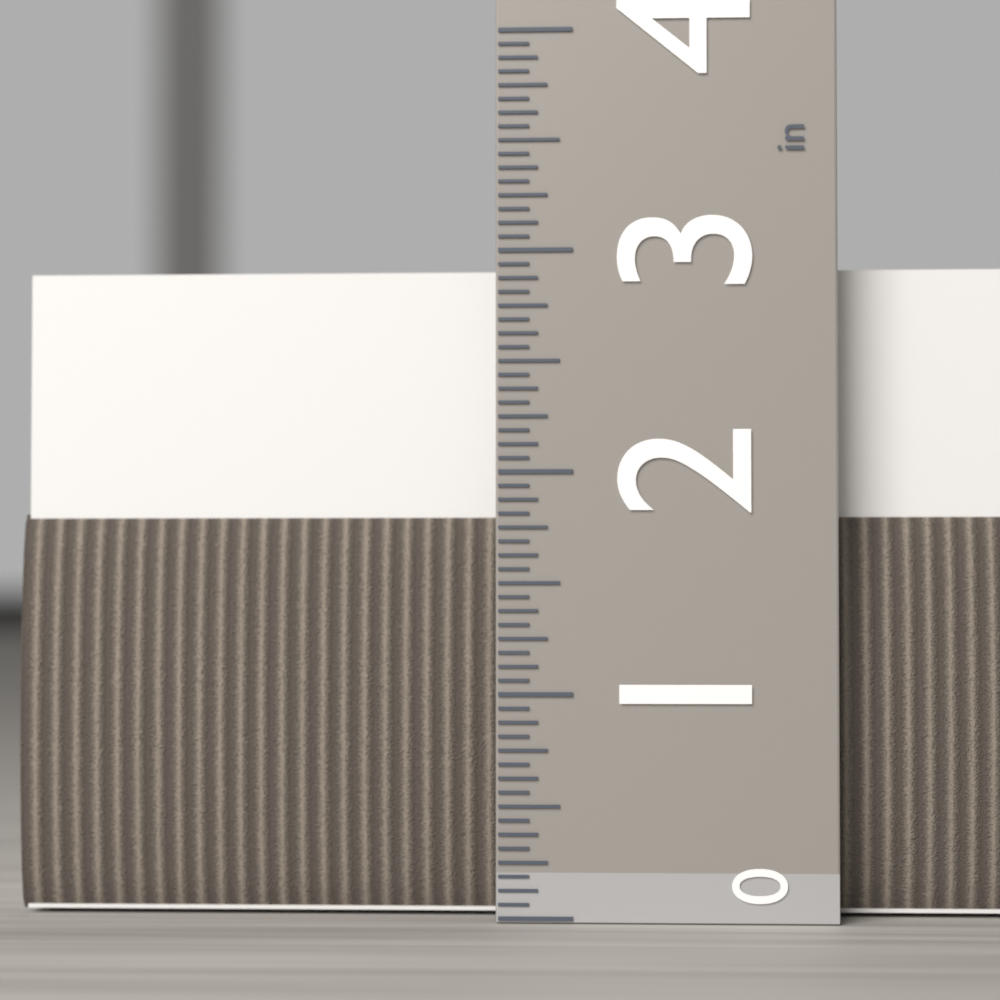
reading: 2.9375 in
